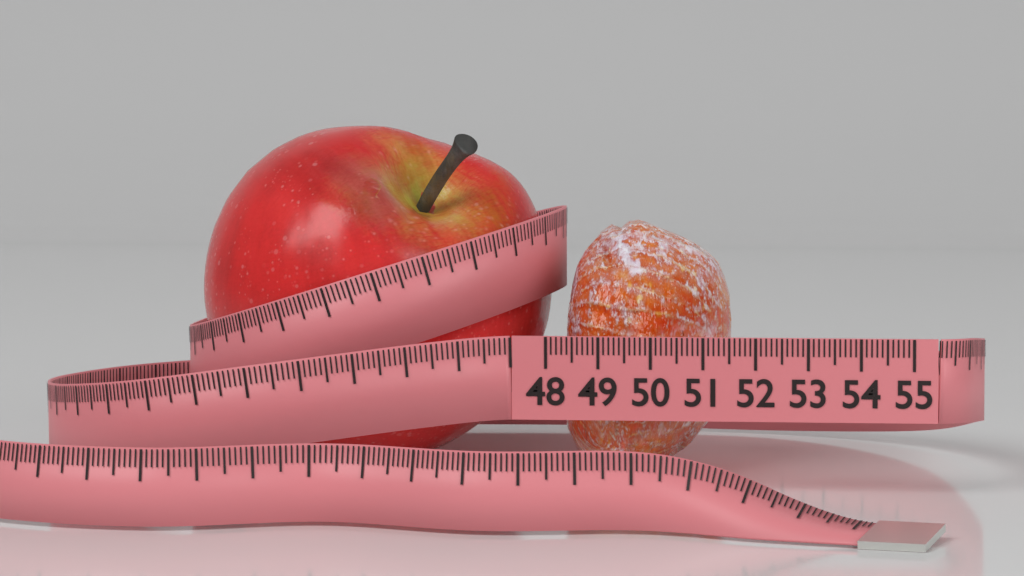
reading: 51.3 (no unit)
